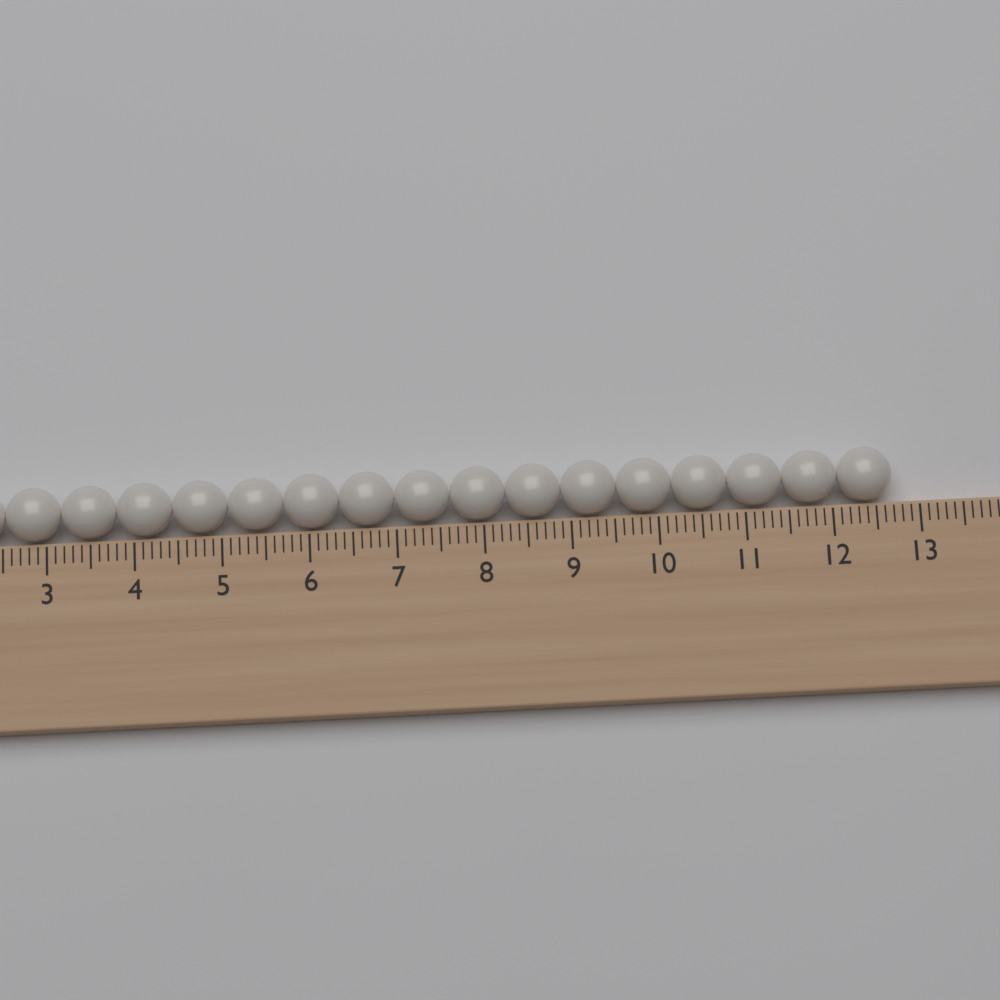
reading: 12.7 (no unit)
